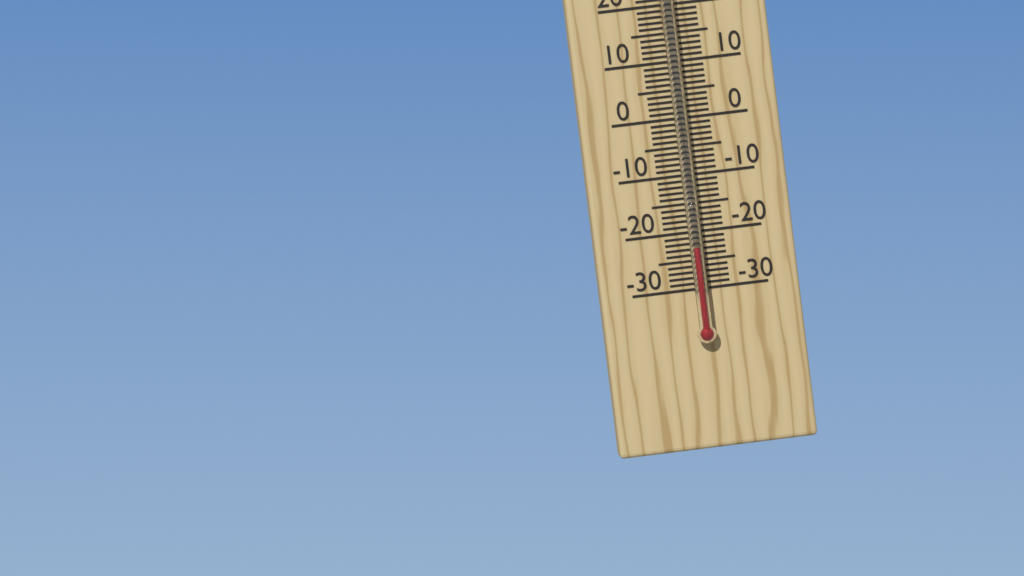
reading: -23 °C
